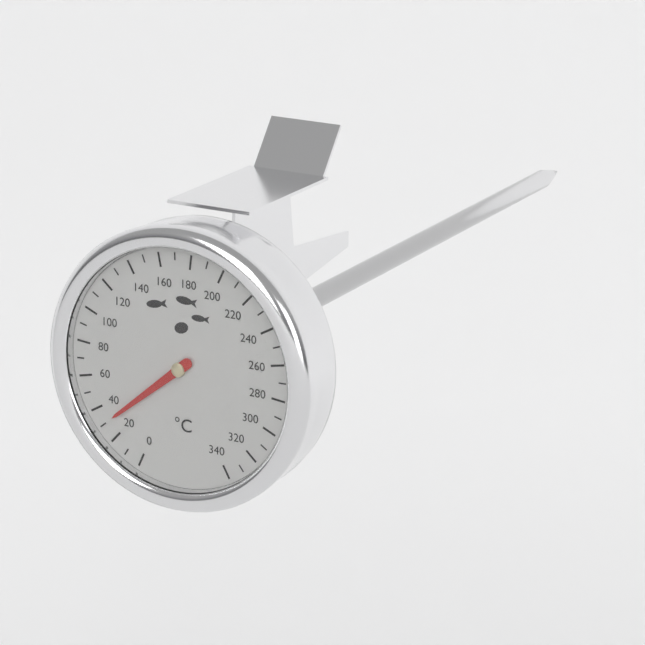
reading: 30 °C
